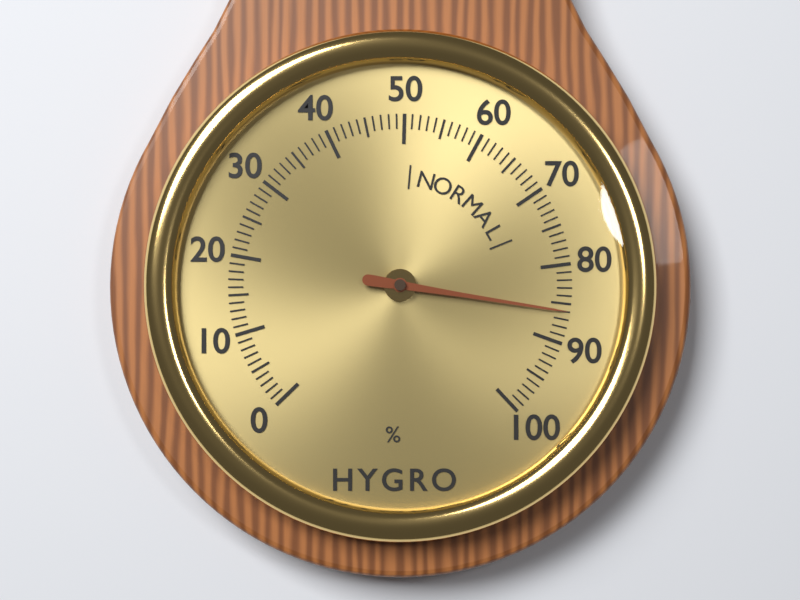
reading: 86 %
